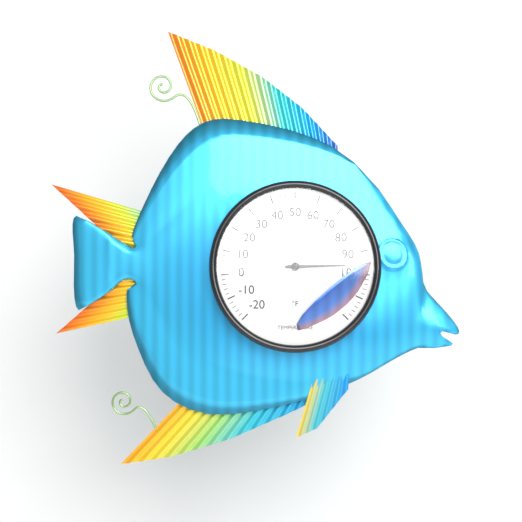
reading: 96 °F
